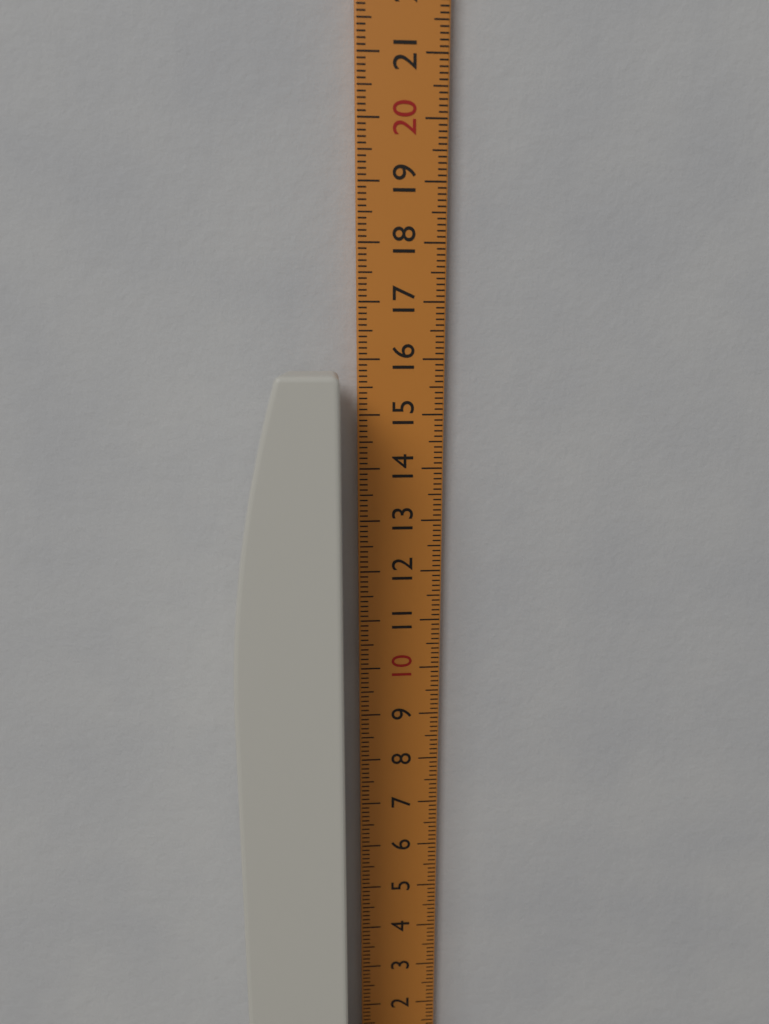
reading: 15.8 cm
